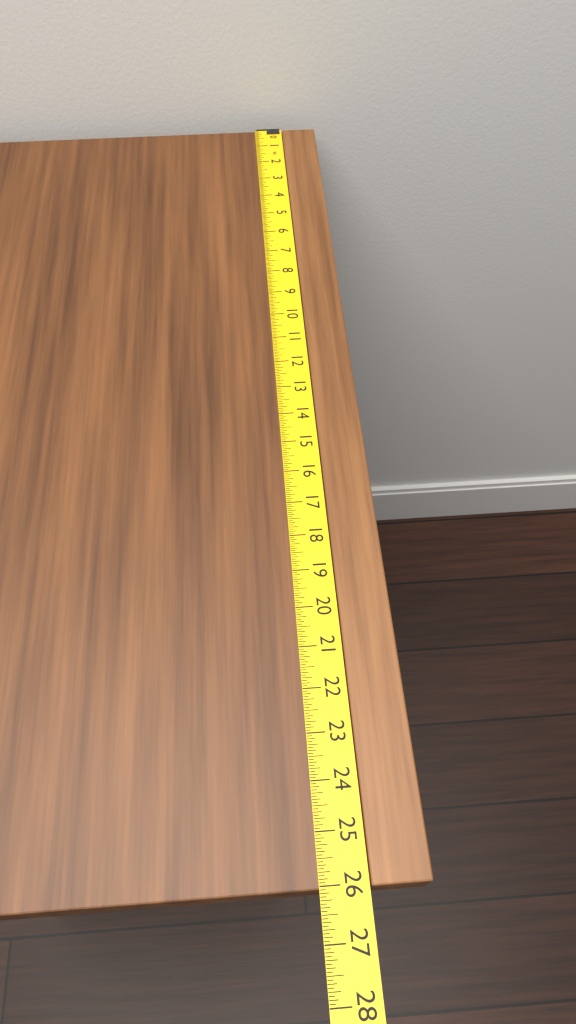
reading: 26.0625 in
